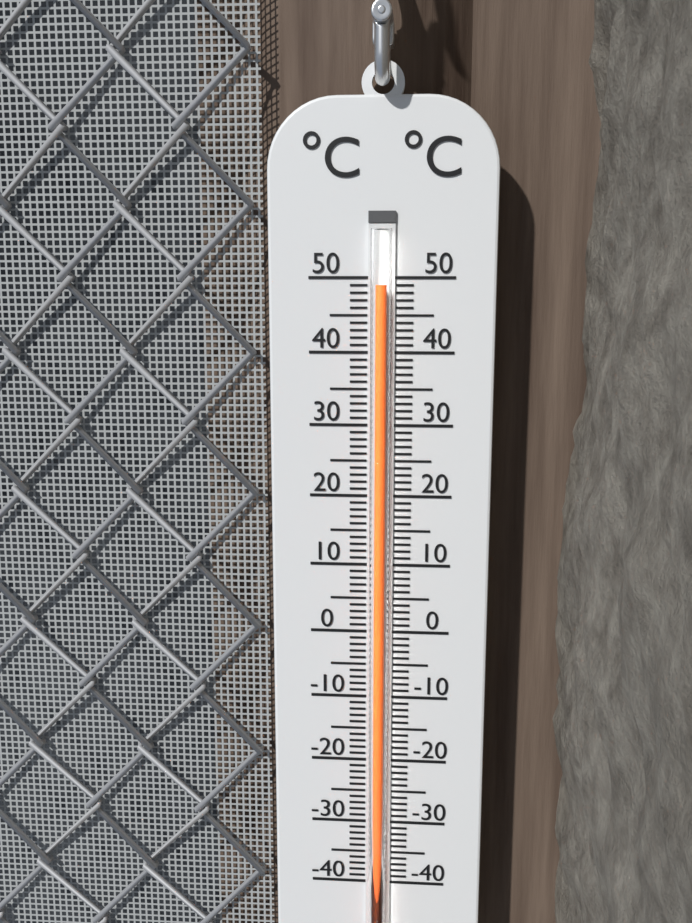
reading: 49 °C
